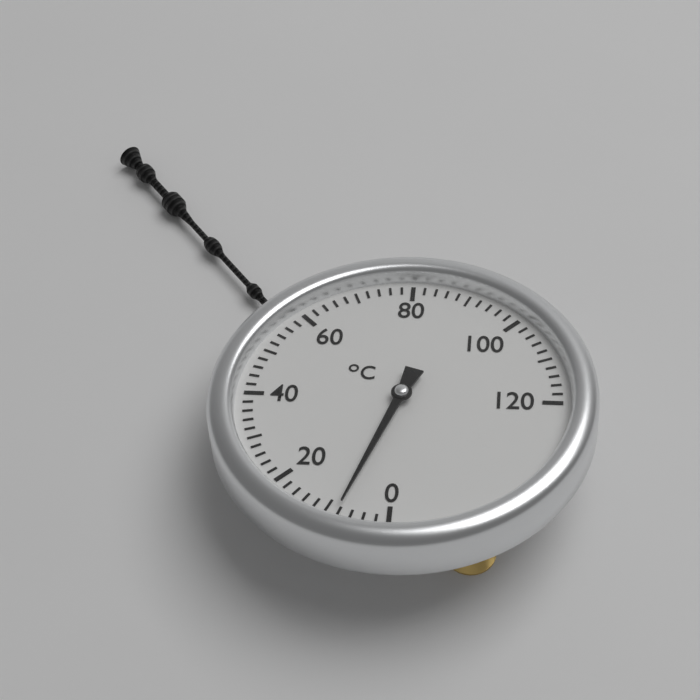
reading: 8 °C
